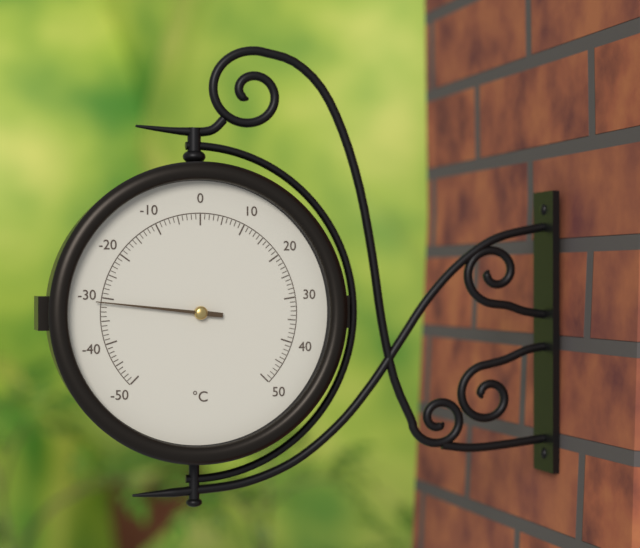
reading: -31 °C
